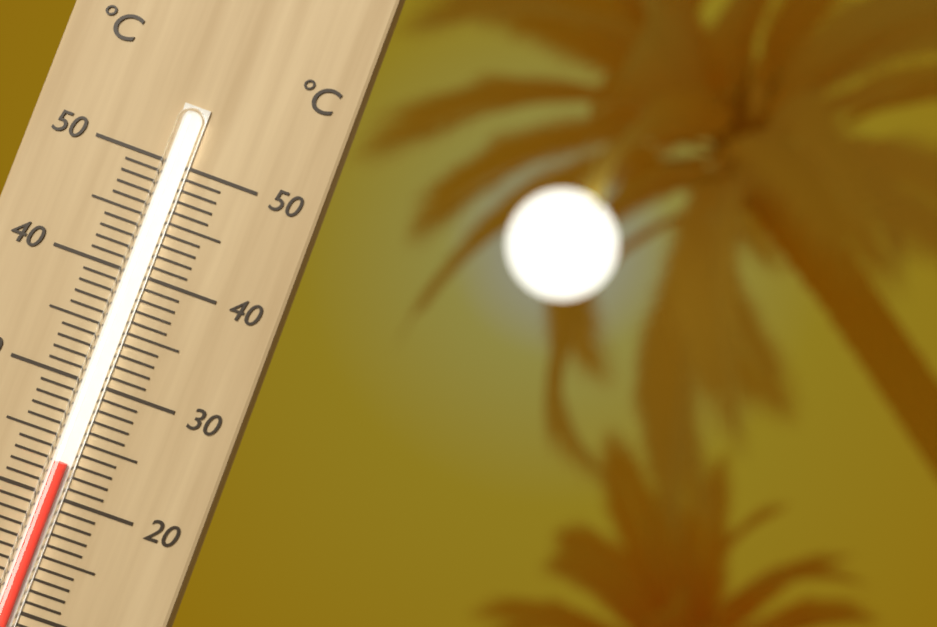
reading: 23 °C
